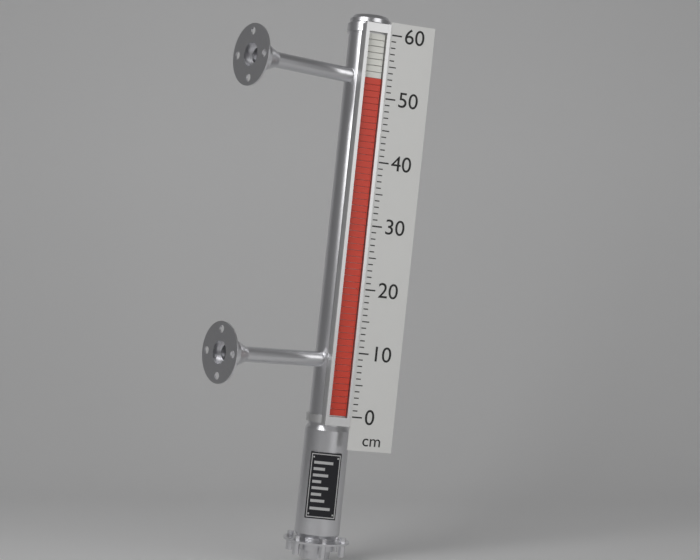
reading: 53 cm
